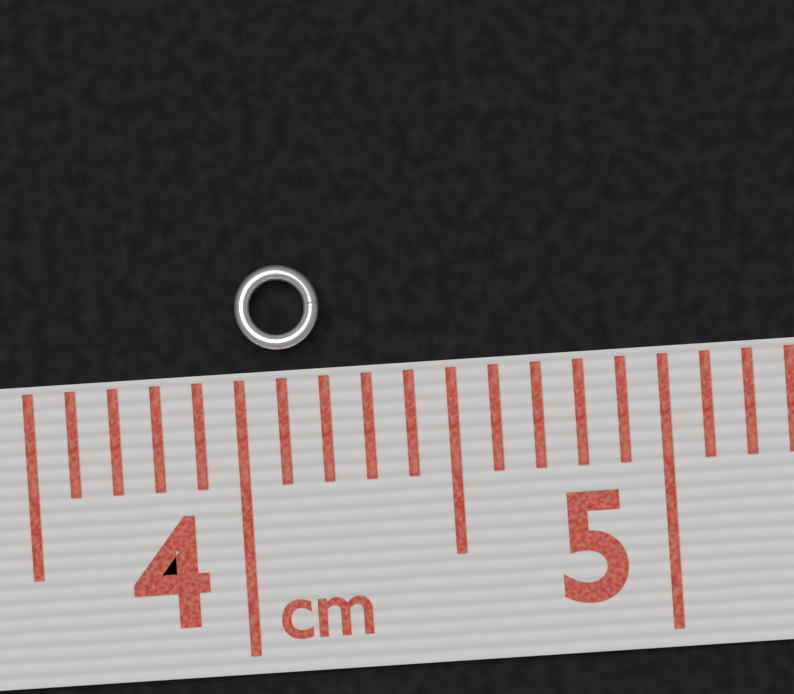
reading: 4.2 cm
